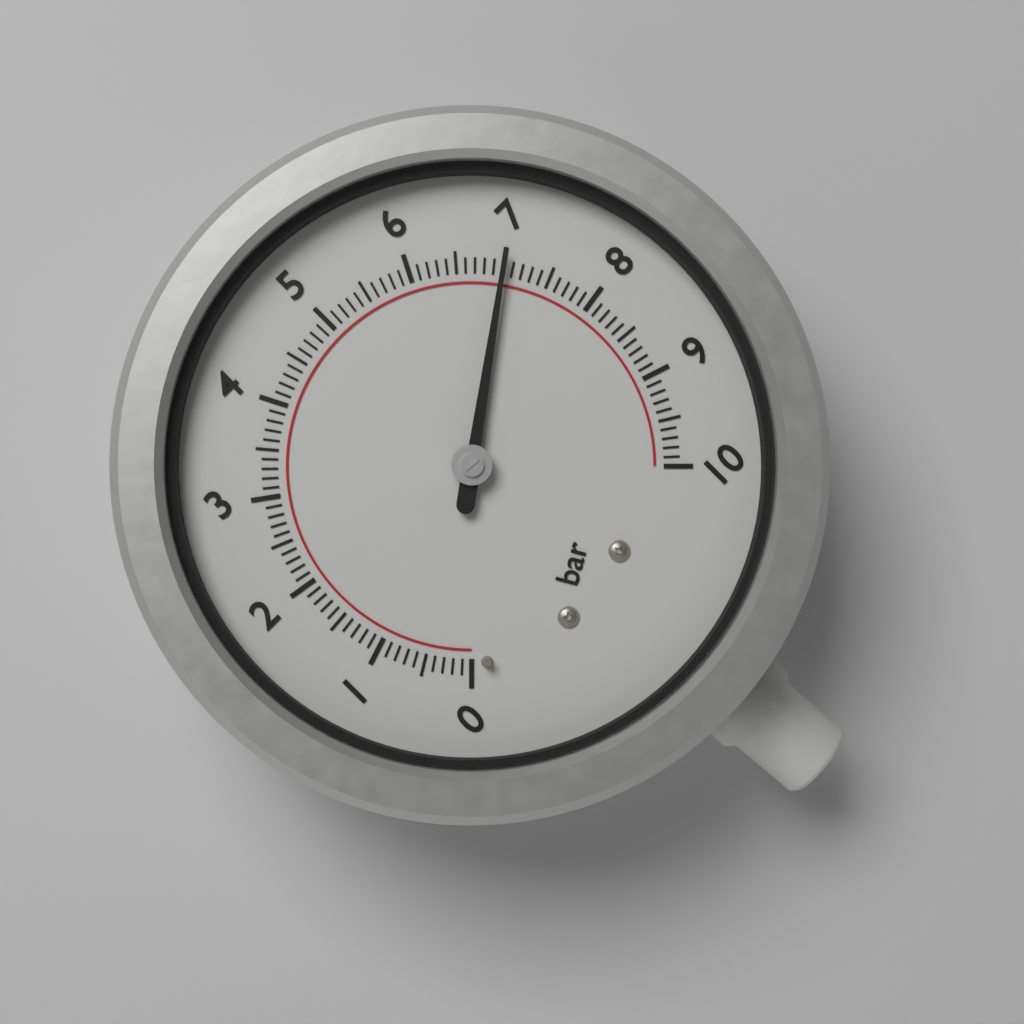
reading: 7.0 bar
